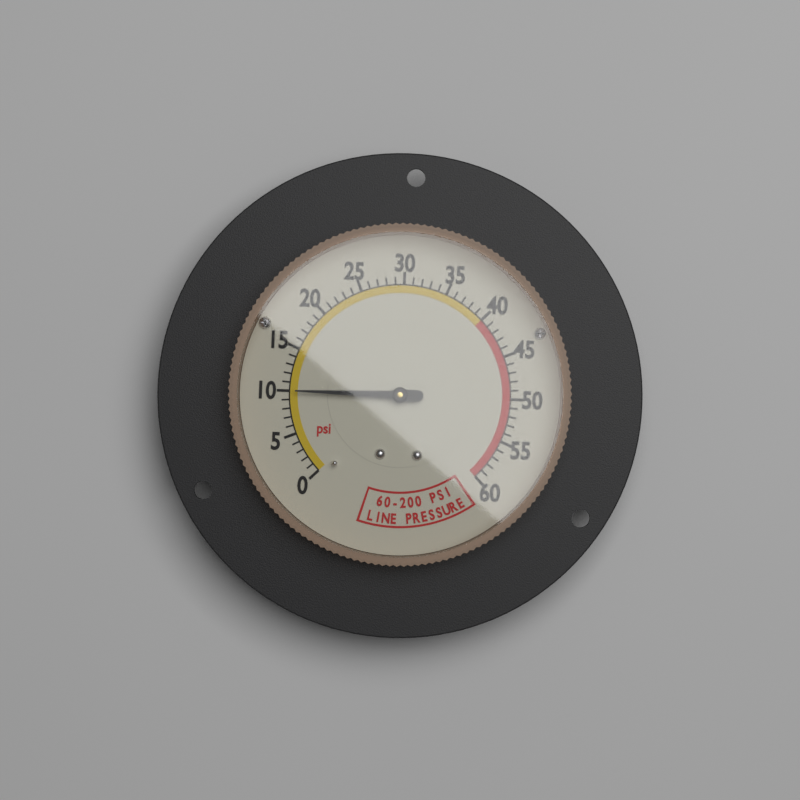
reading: 10 psi
